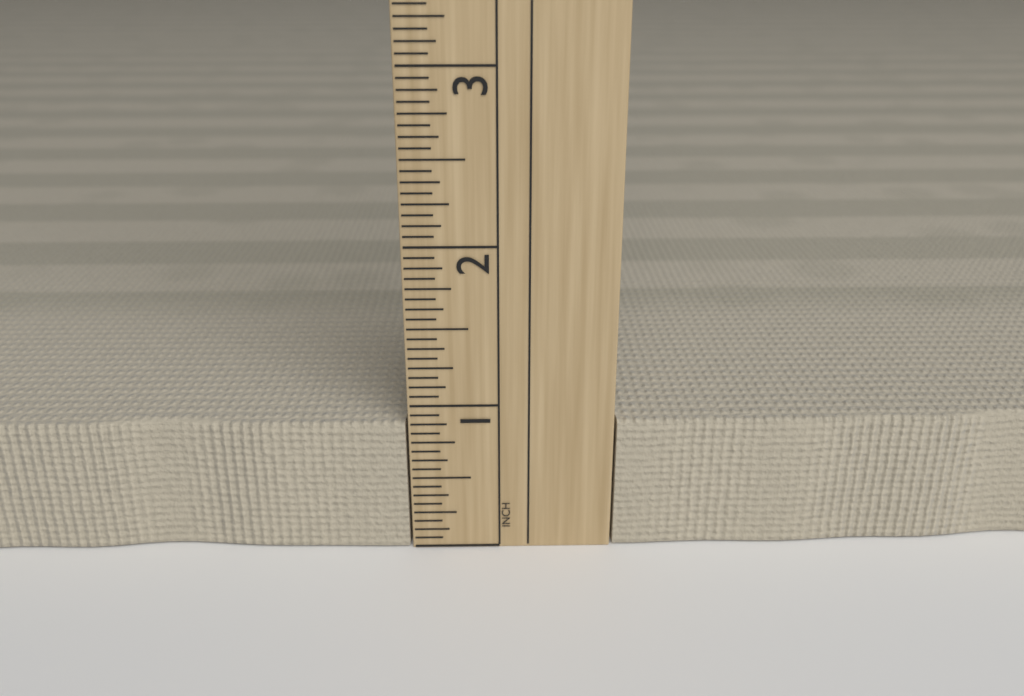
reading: 0.8750 in
